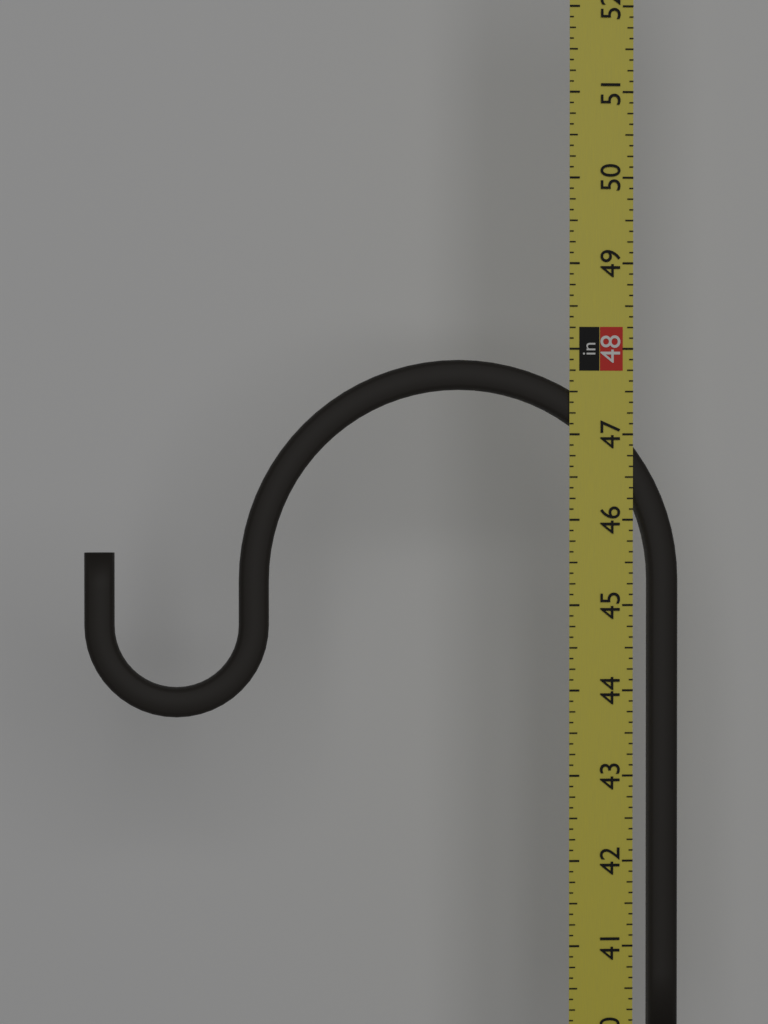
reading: 47.875 in
